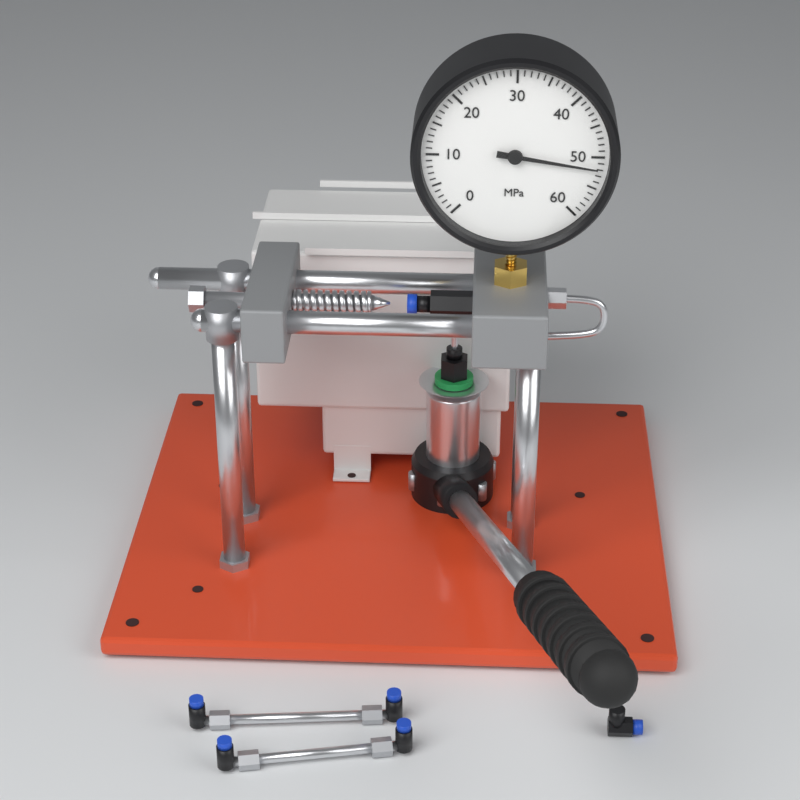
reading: 52 MPa
